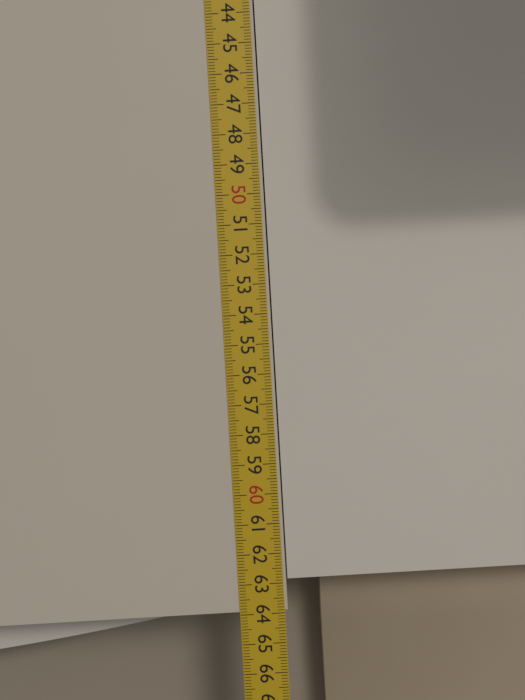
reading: 63.9 cm
